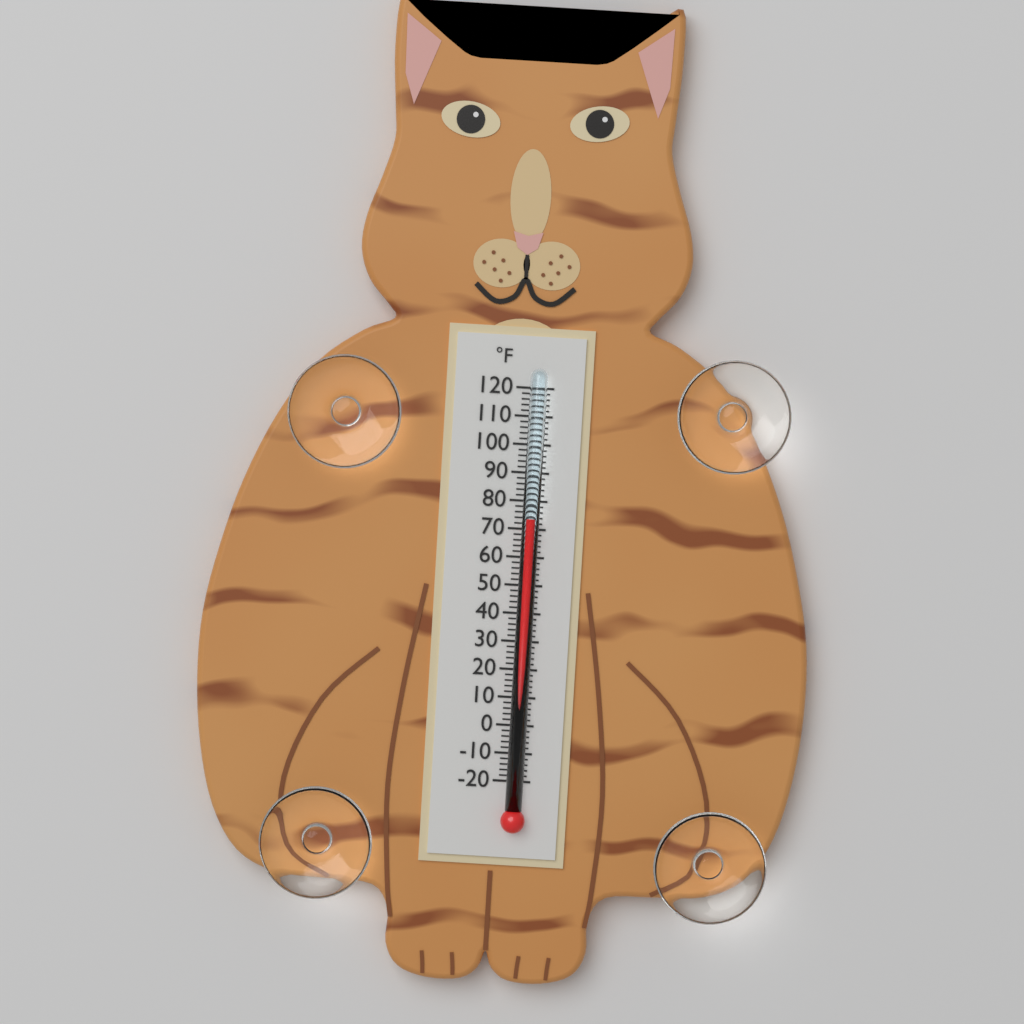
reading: 74 °F
